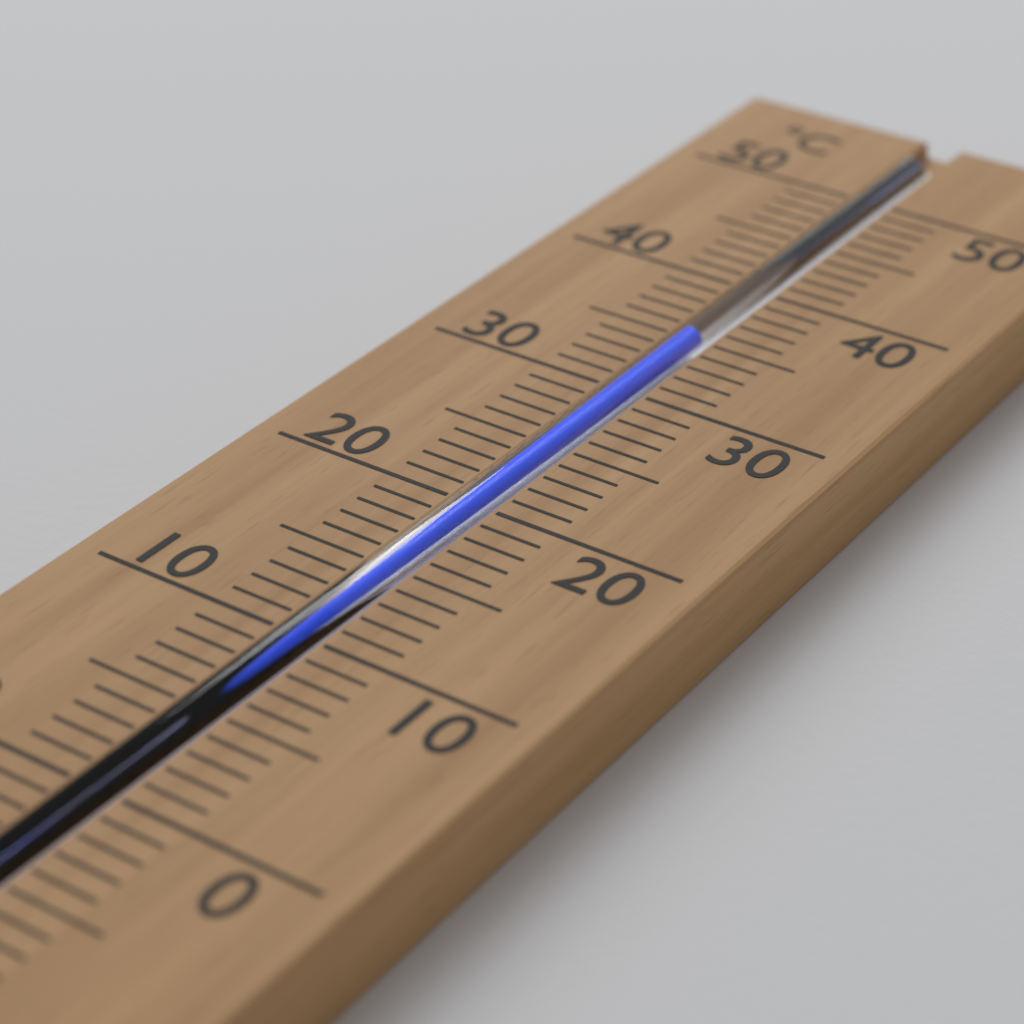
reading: 35 °C
